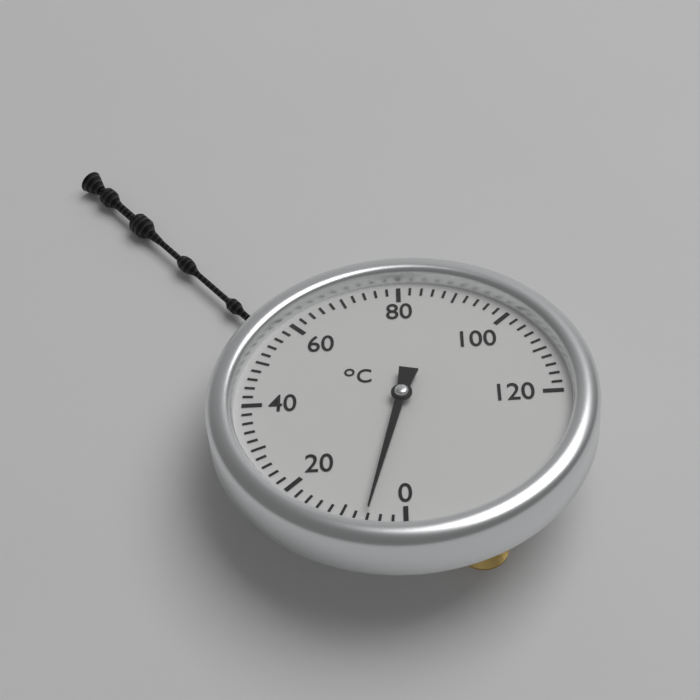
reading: 6 °C
